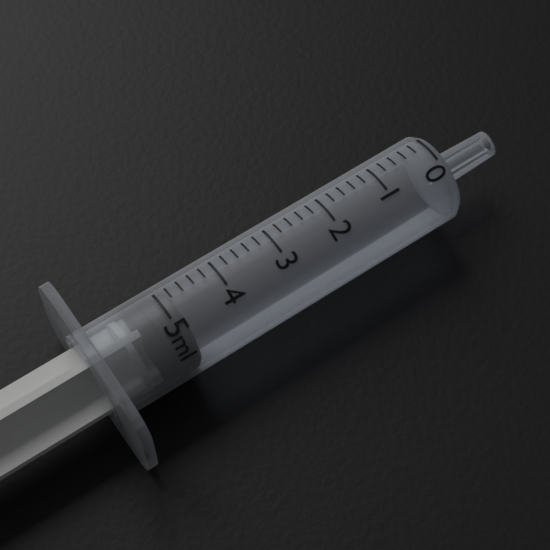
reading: 4.8 ml
